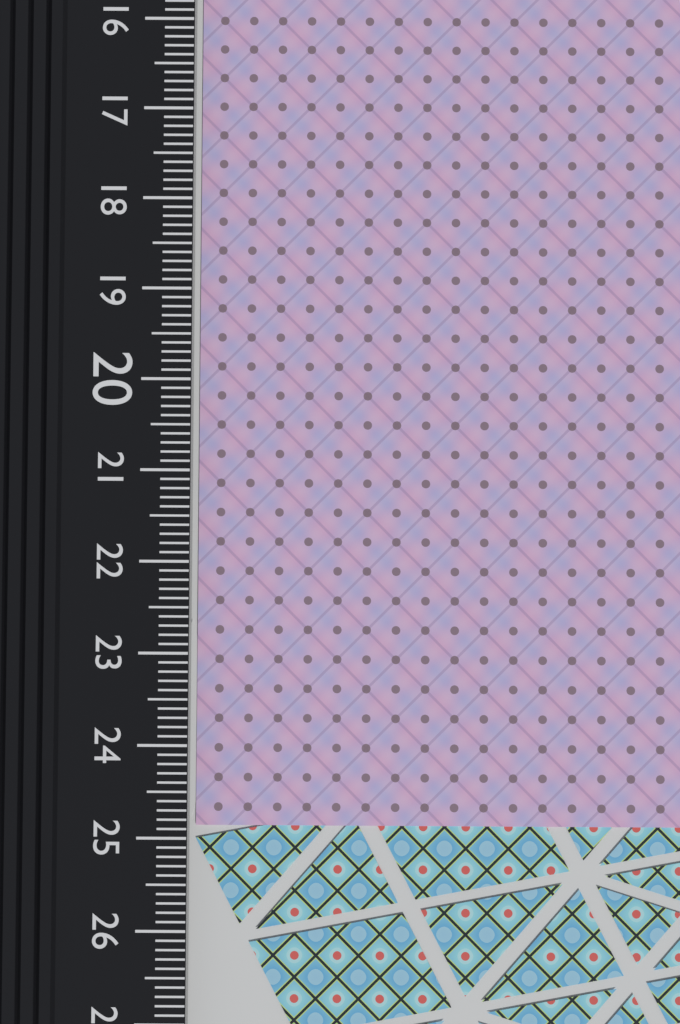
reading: 24.9 cm
